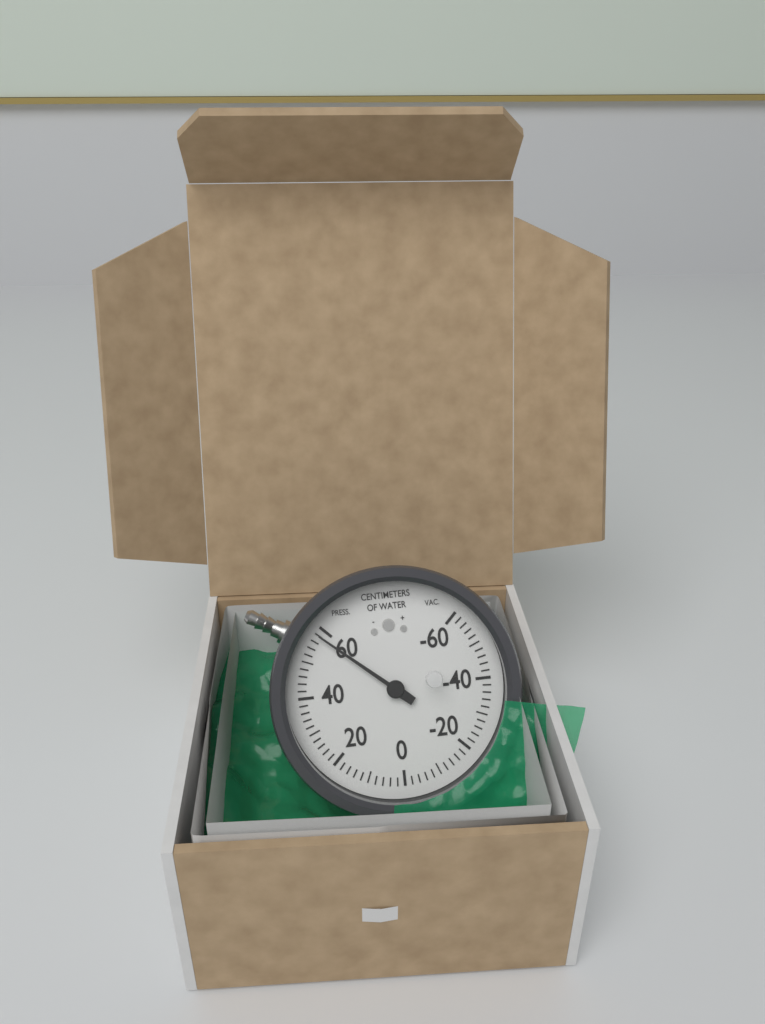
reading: 58 cmH2O
